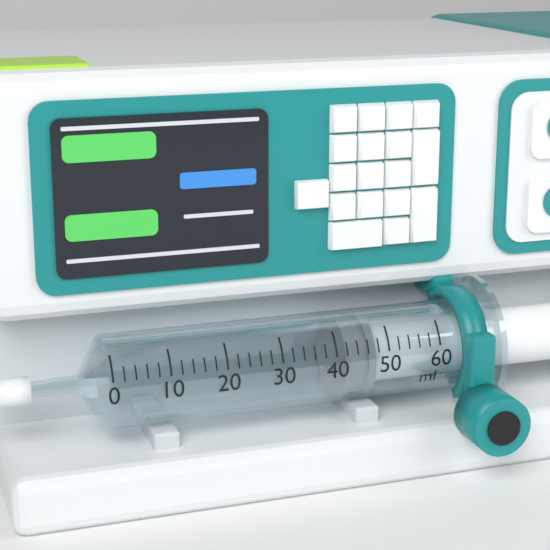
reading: 42 ml
